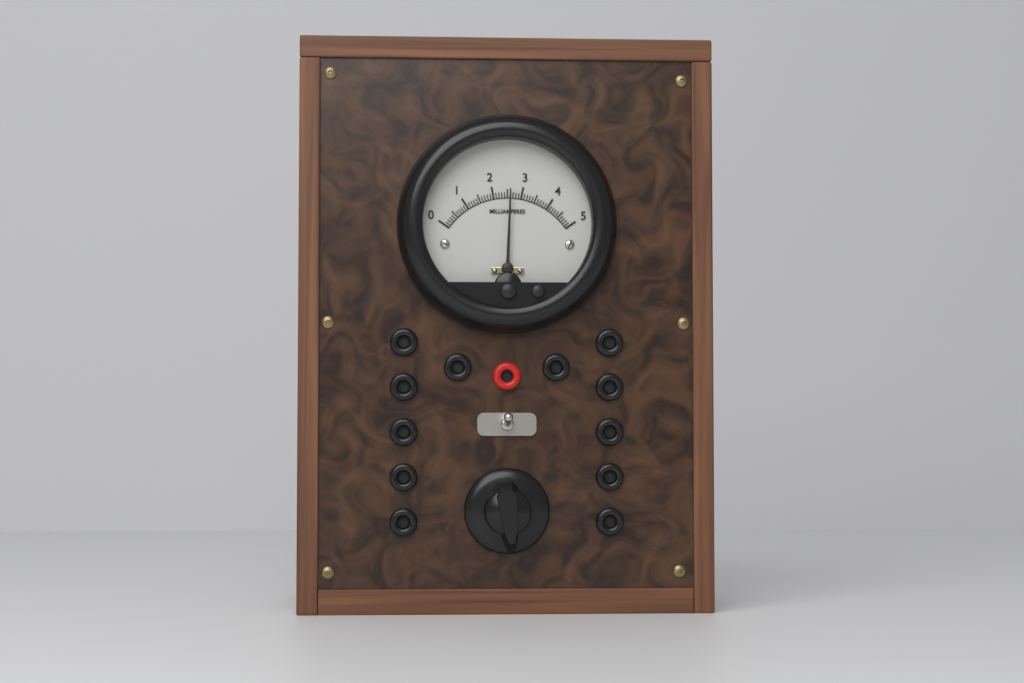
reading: 2.6 mA
